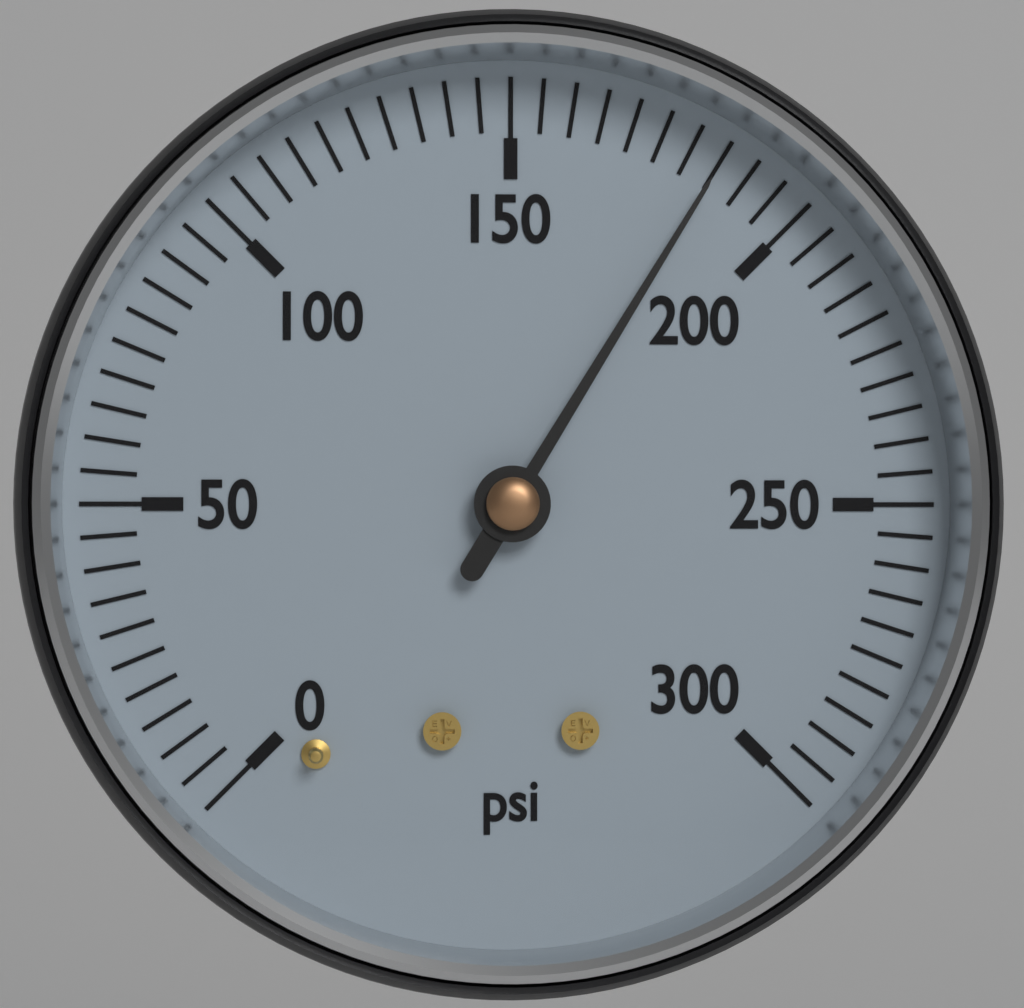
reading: 185 psi
